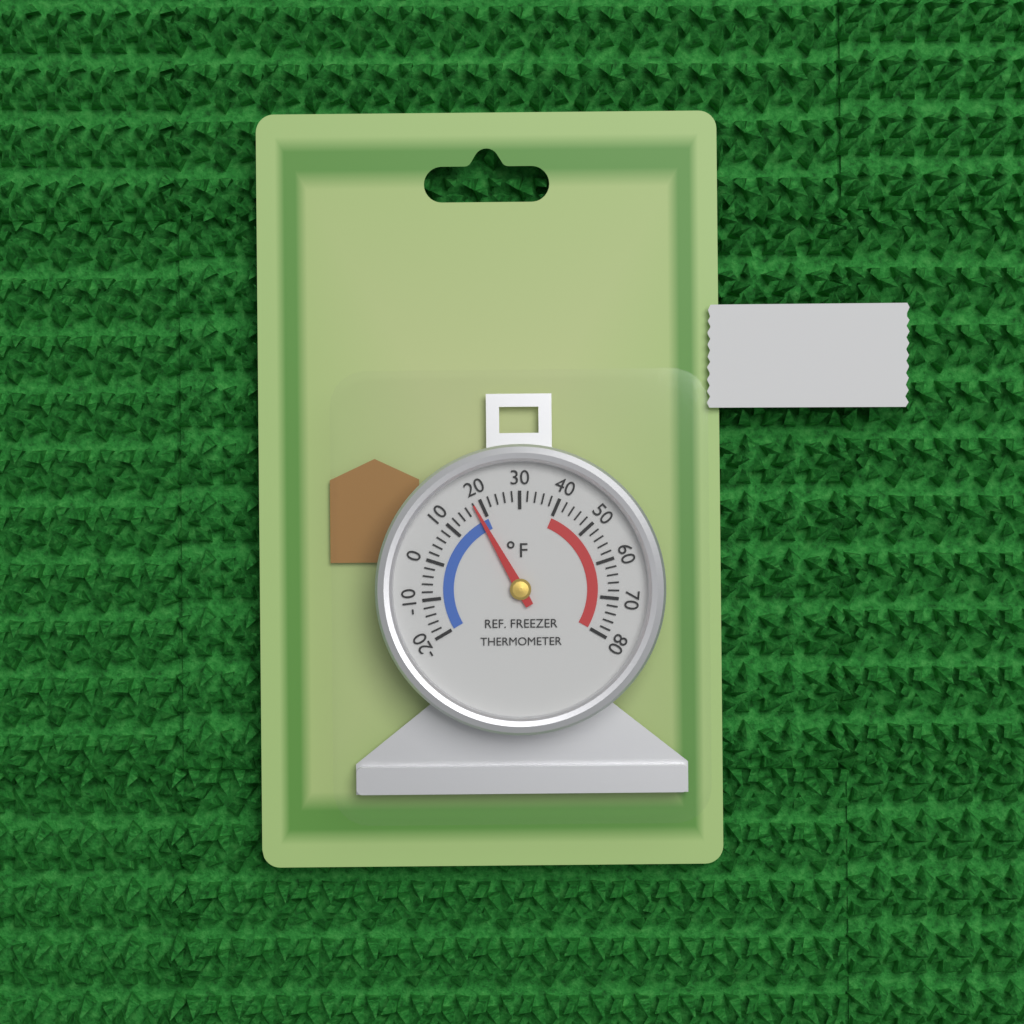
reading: 18 °F
